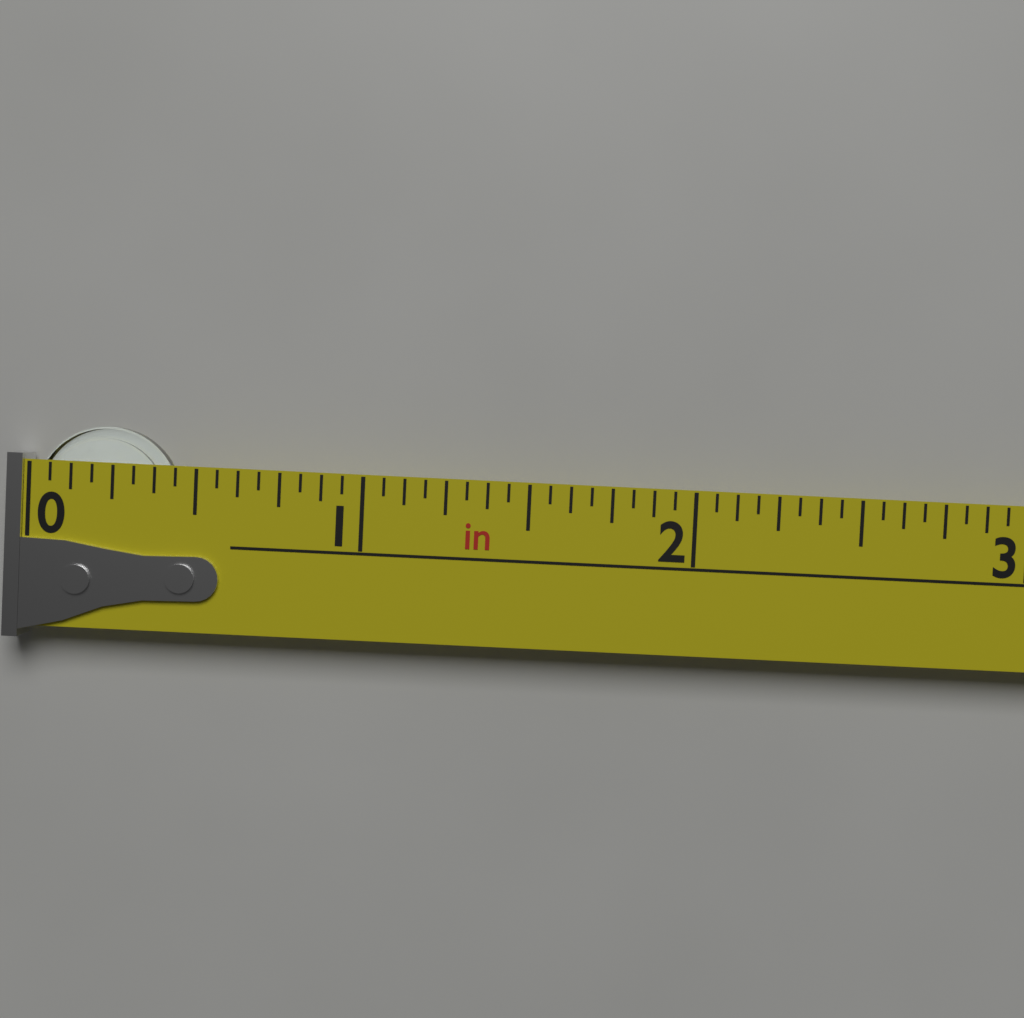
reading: 0.4375 in
